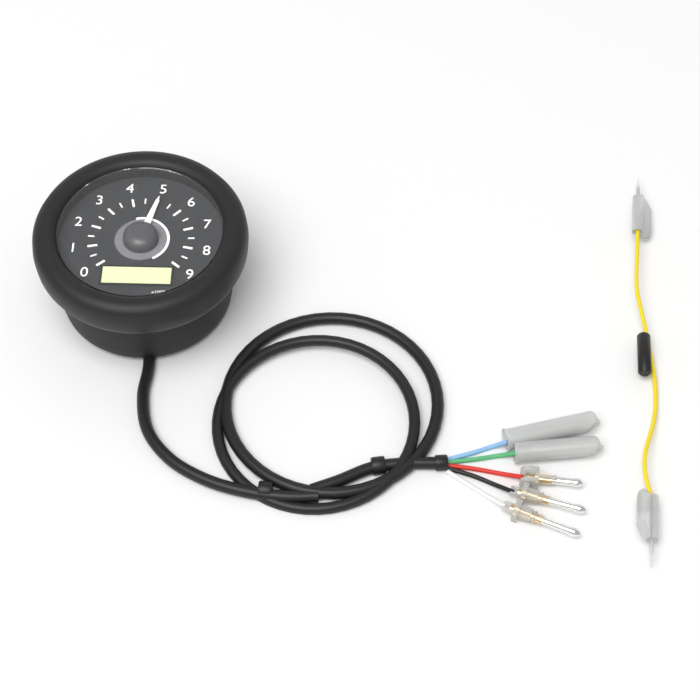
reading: 5.0 x1000r/min
